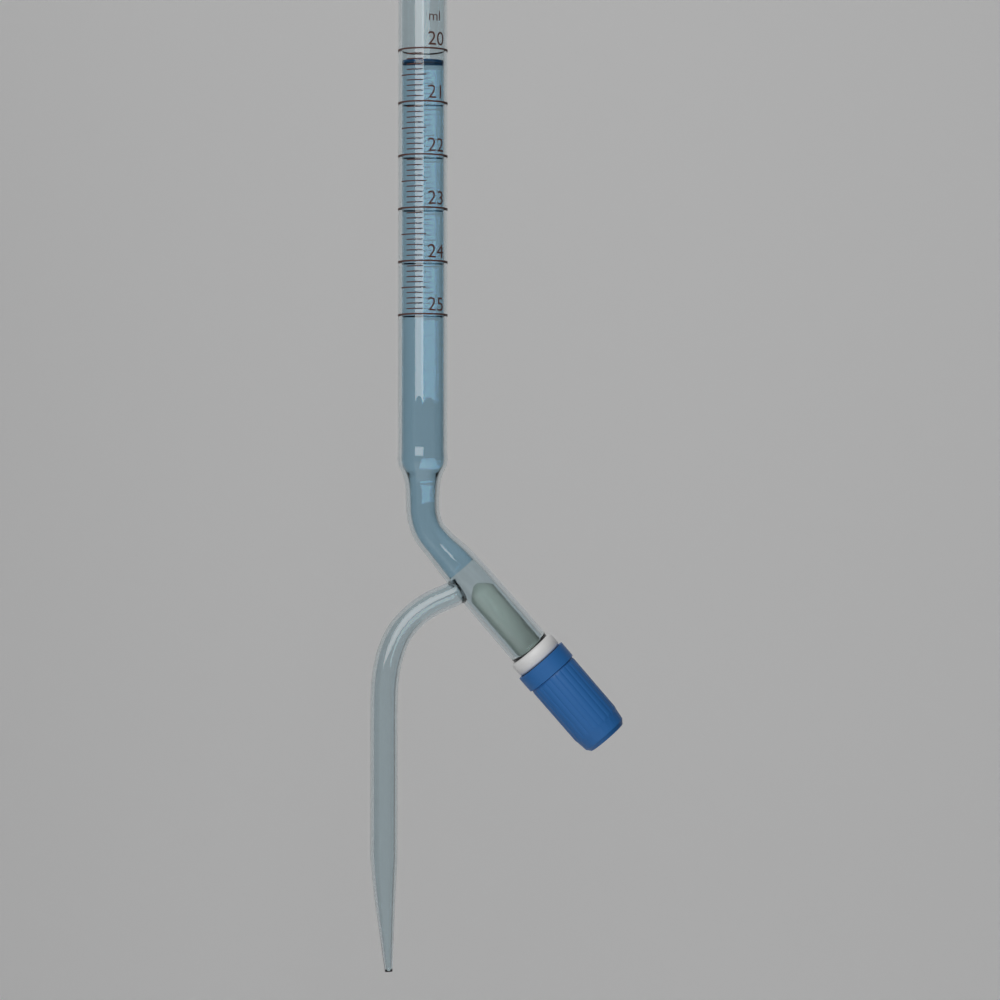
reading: 20.2 ml
